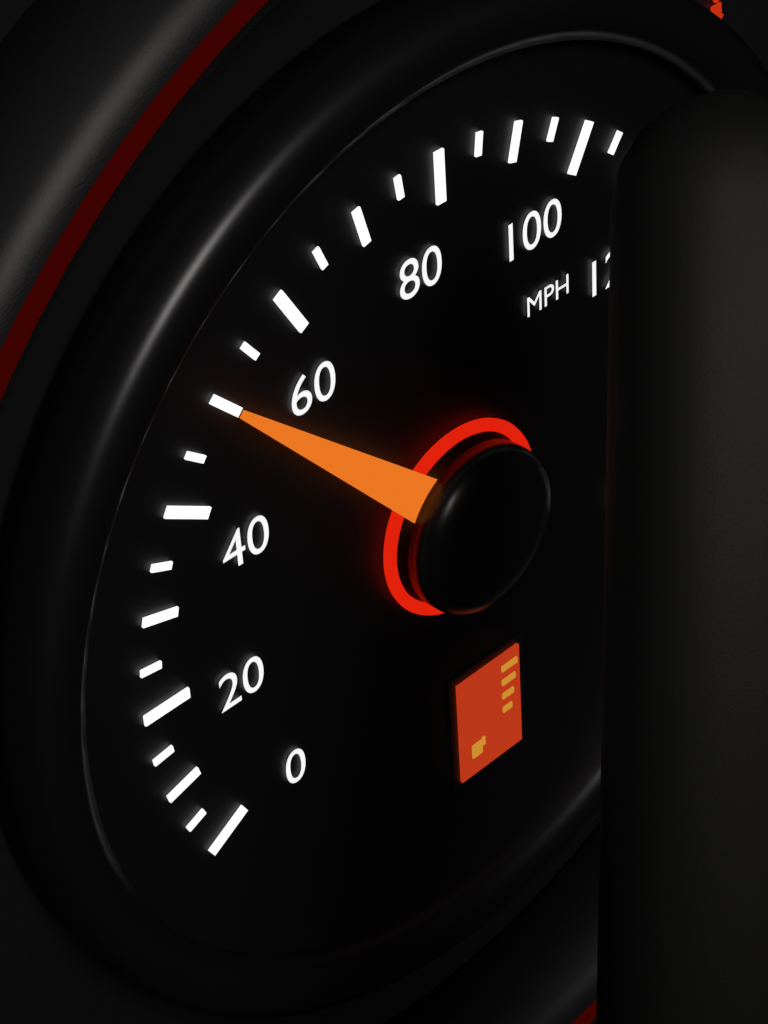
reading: 50 mph
